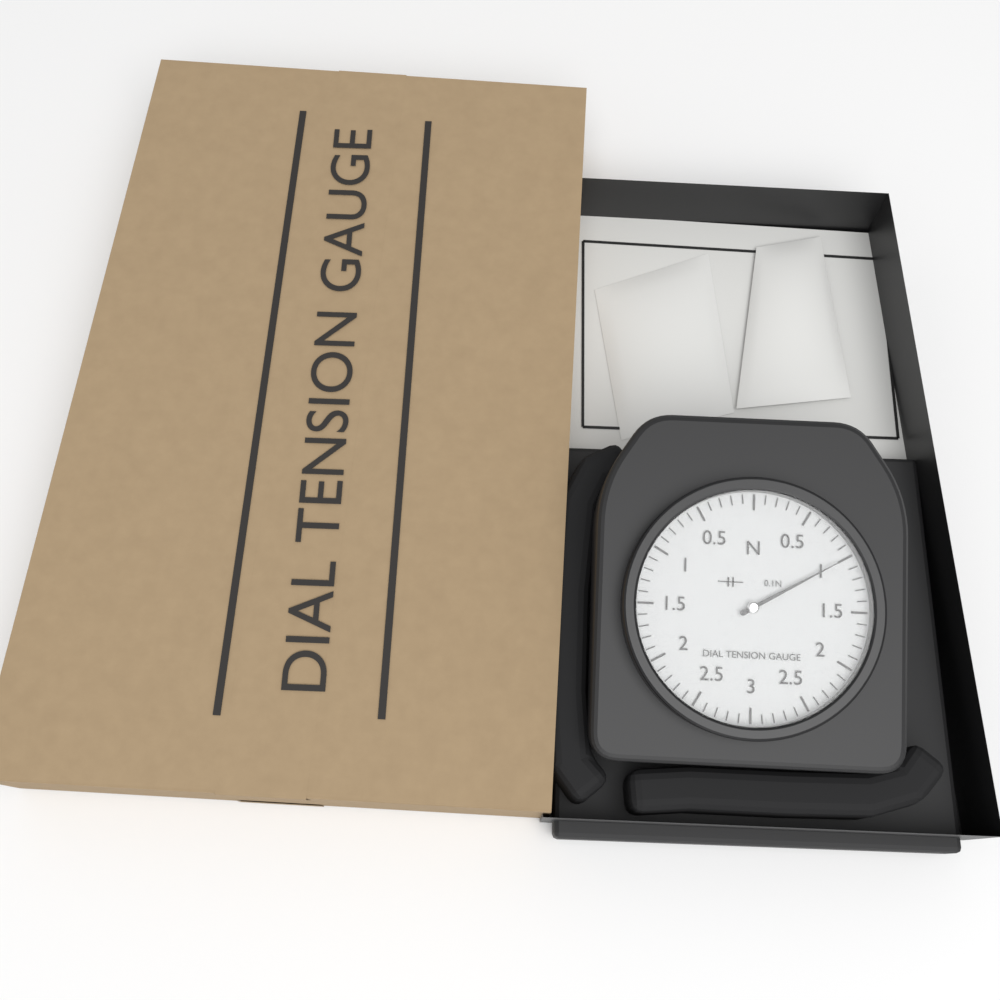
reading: 1.0 N
